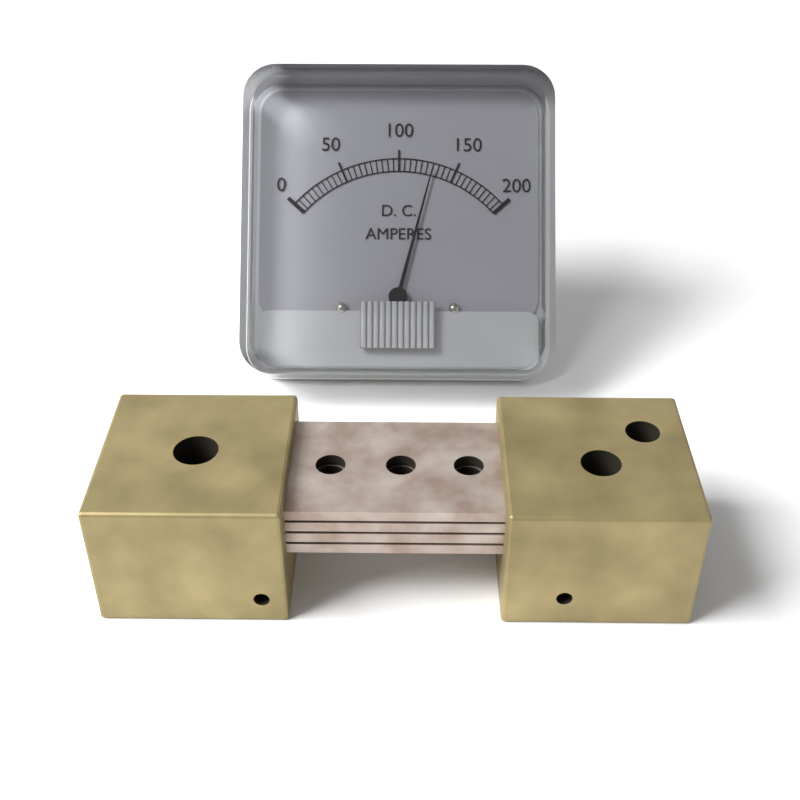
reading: 130 A
